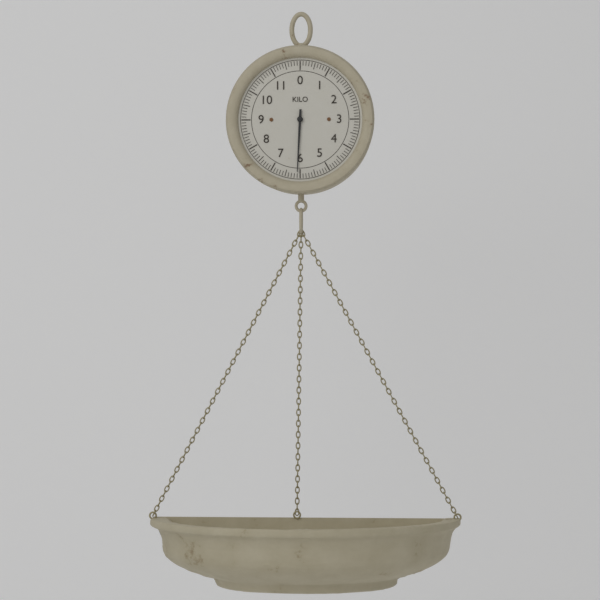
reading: 6.1 kg
